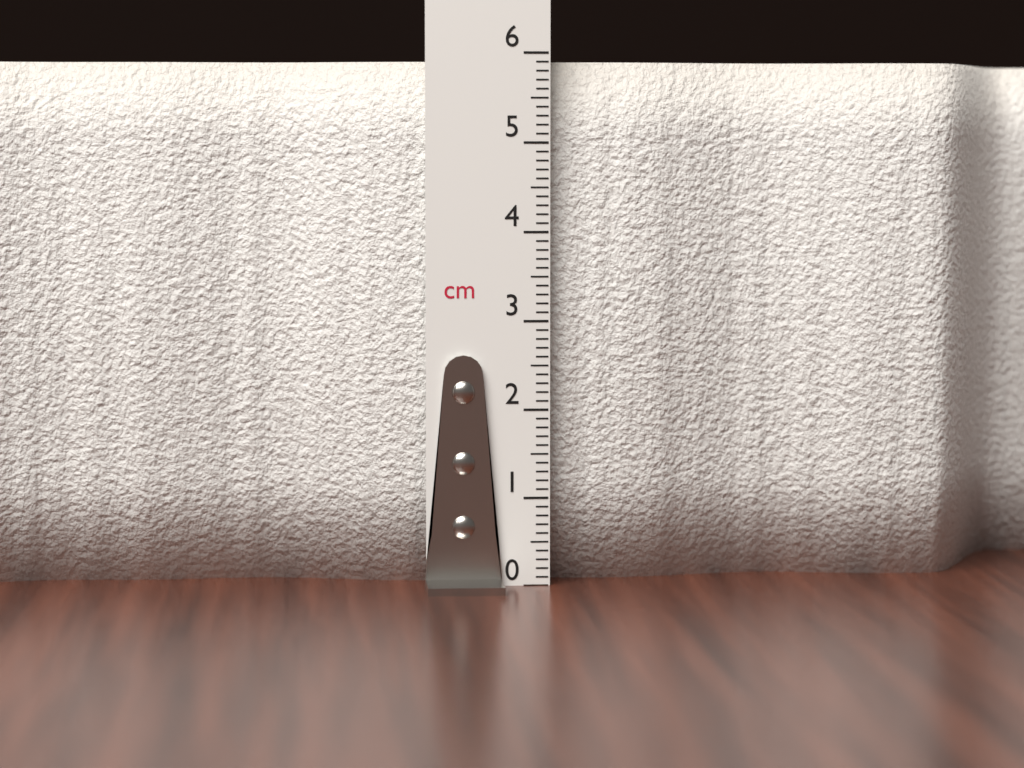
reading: 5.9 cm
